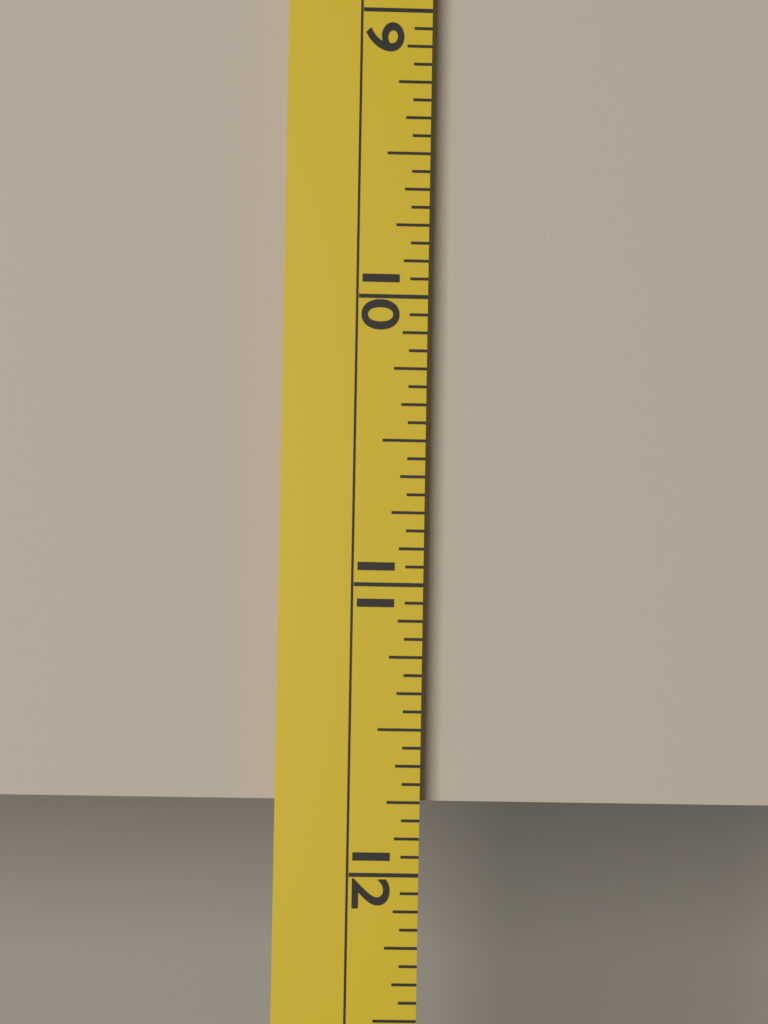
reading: 11.7500 (no unit)
